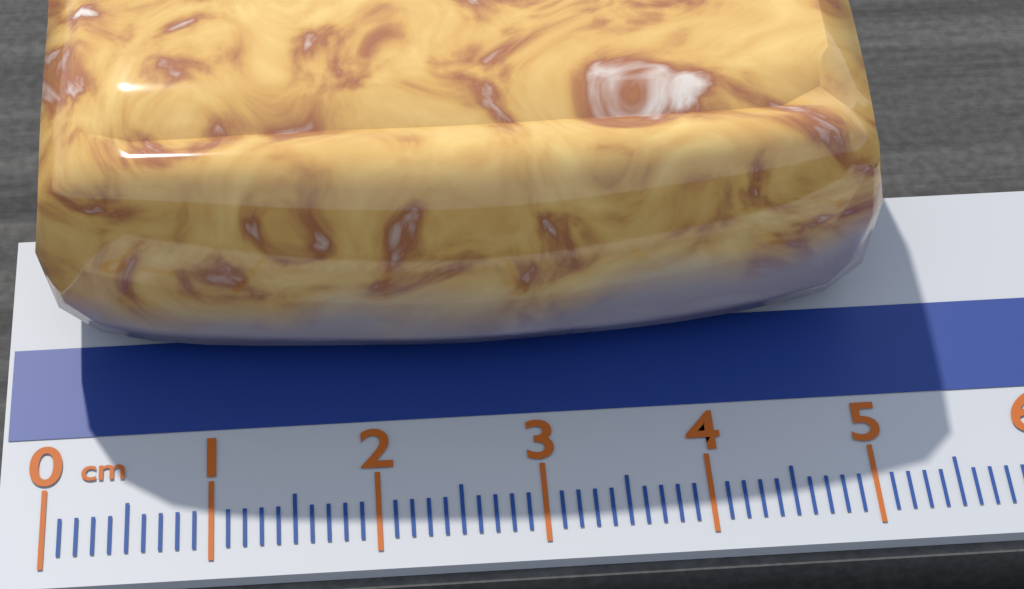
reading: 5.2 cm
